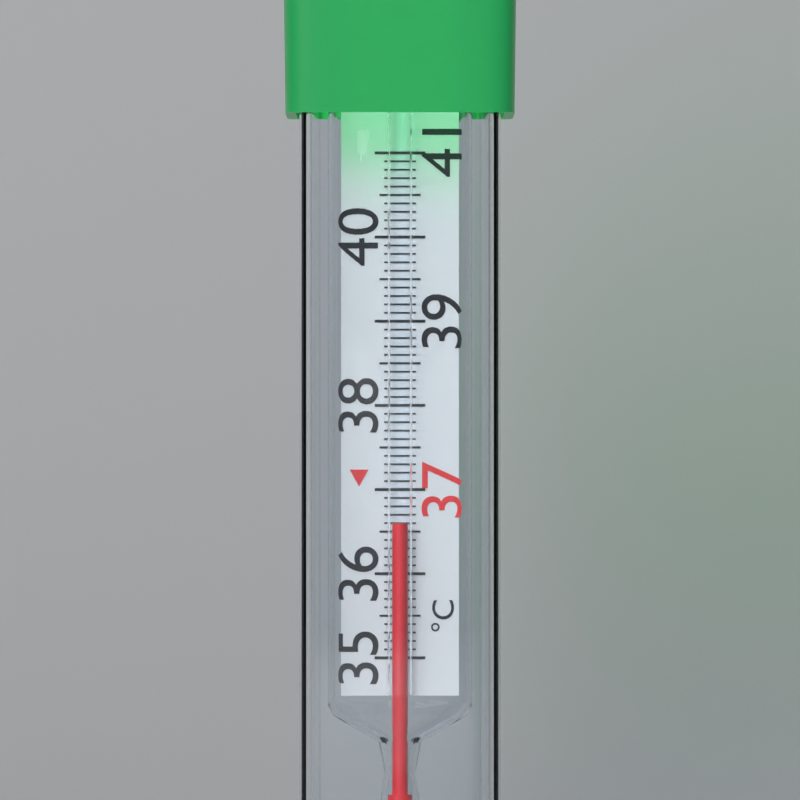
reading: 36.6 °C
